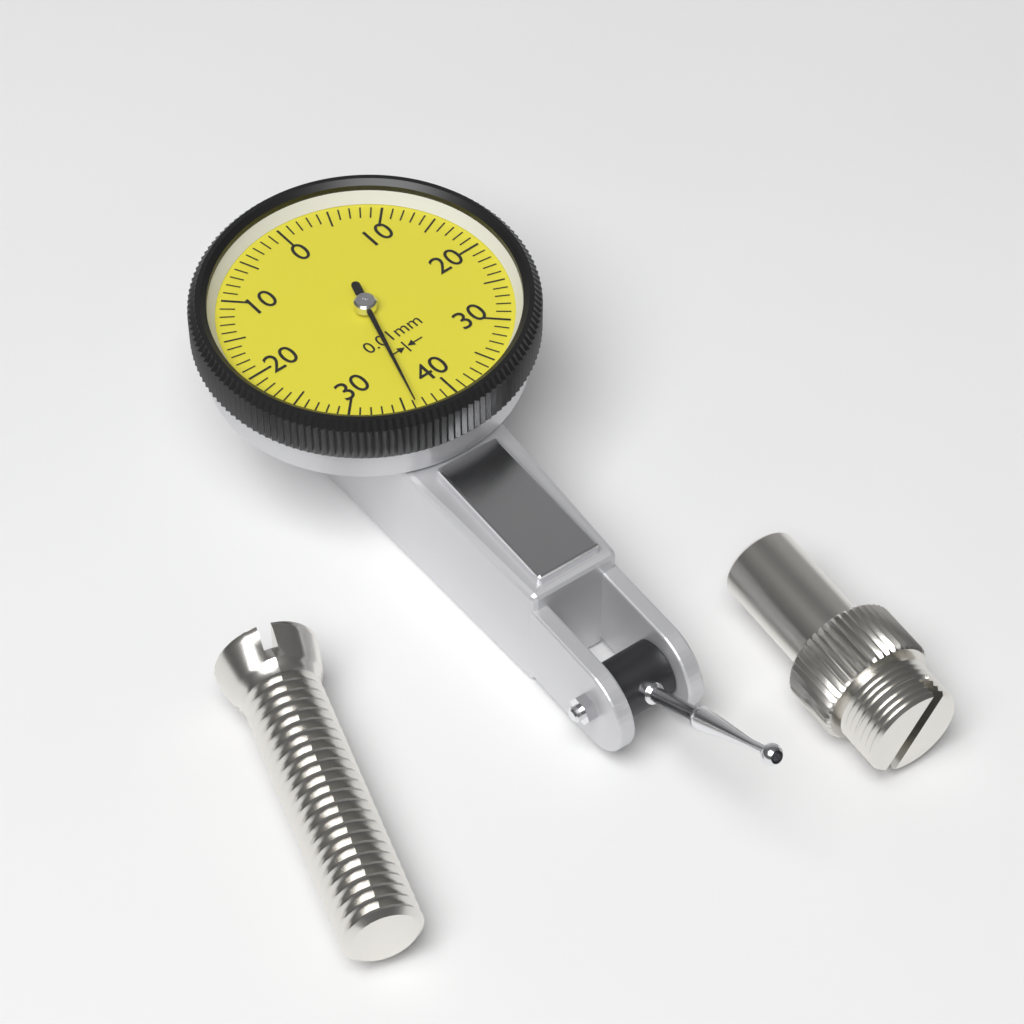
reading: 0.36 mm
